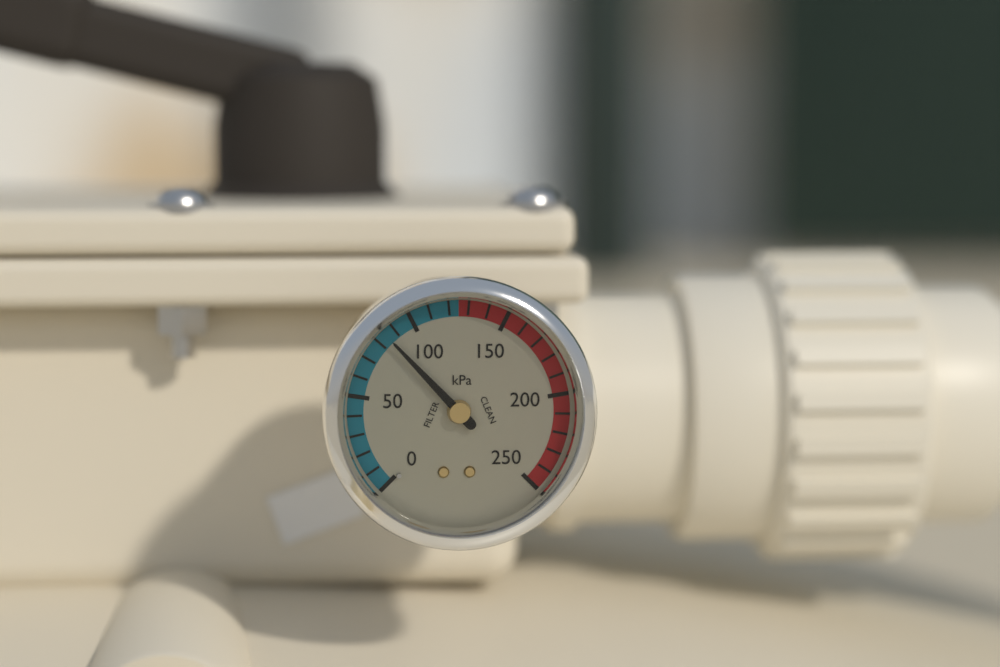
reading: 85 kPa
